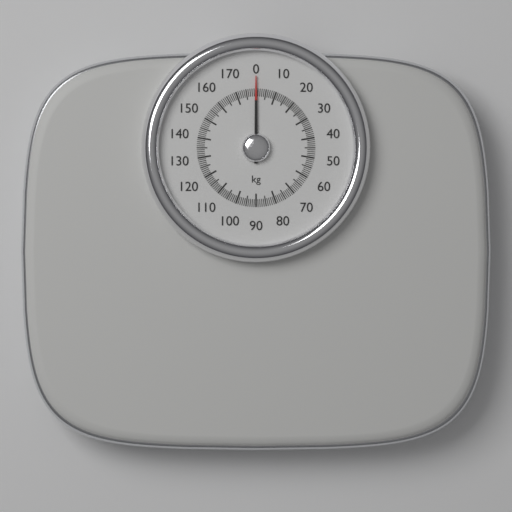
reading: 0 kg
